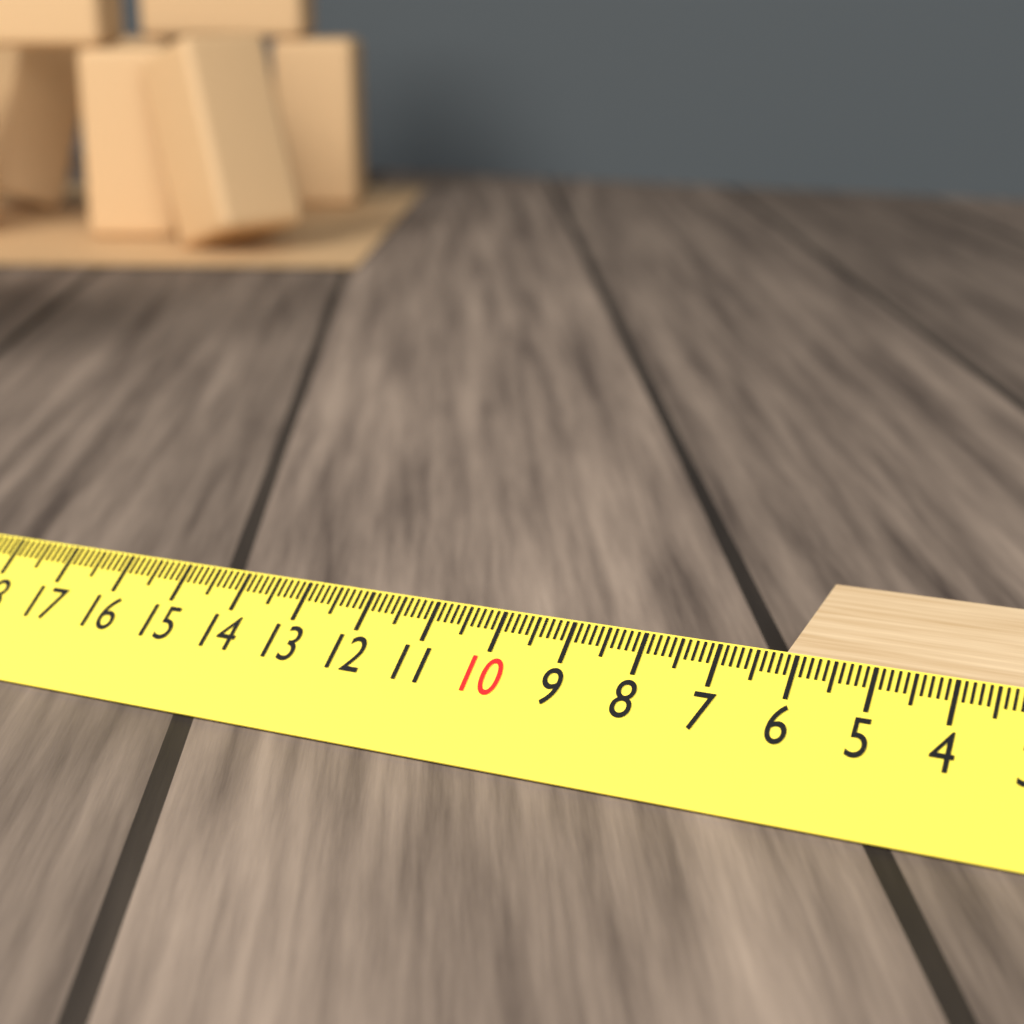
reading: 6.2 cm
